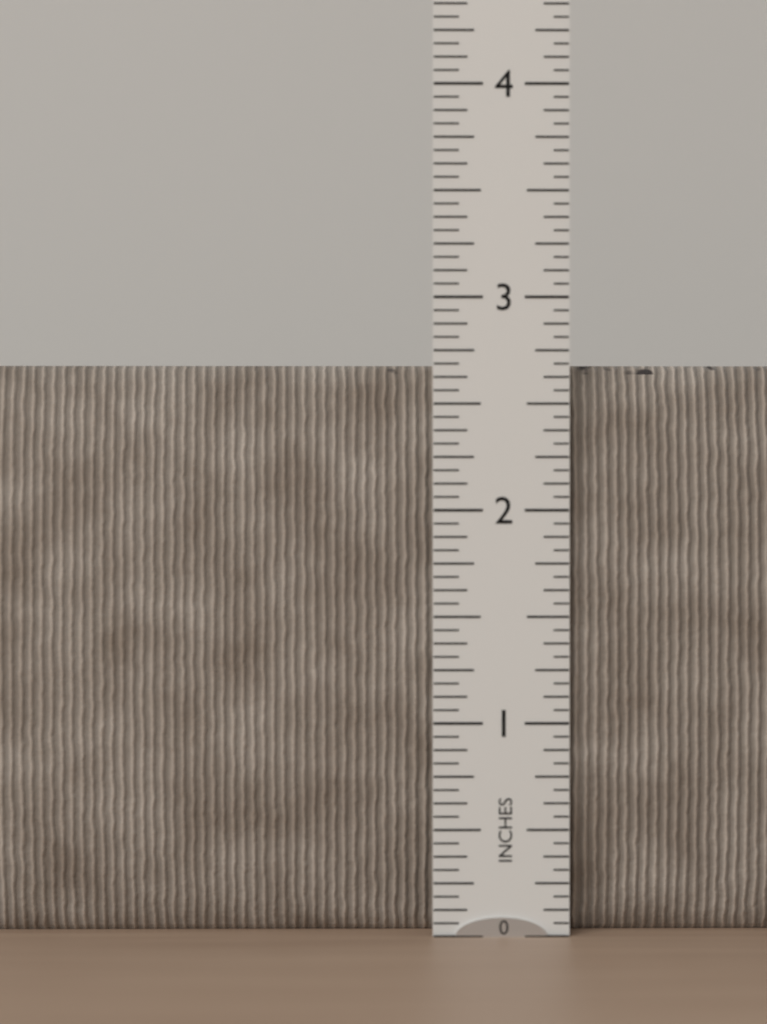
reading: 2.6875 in
